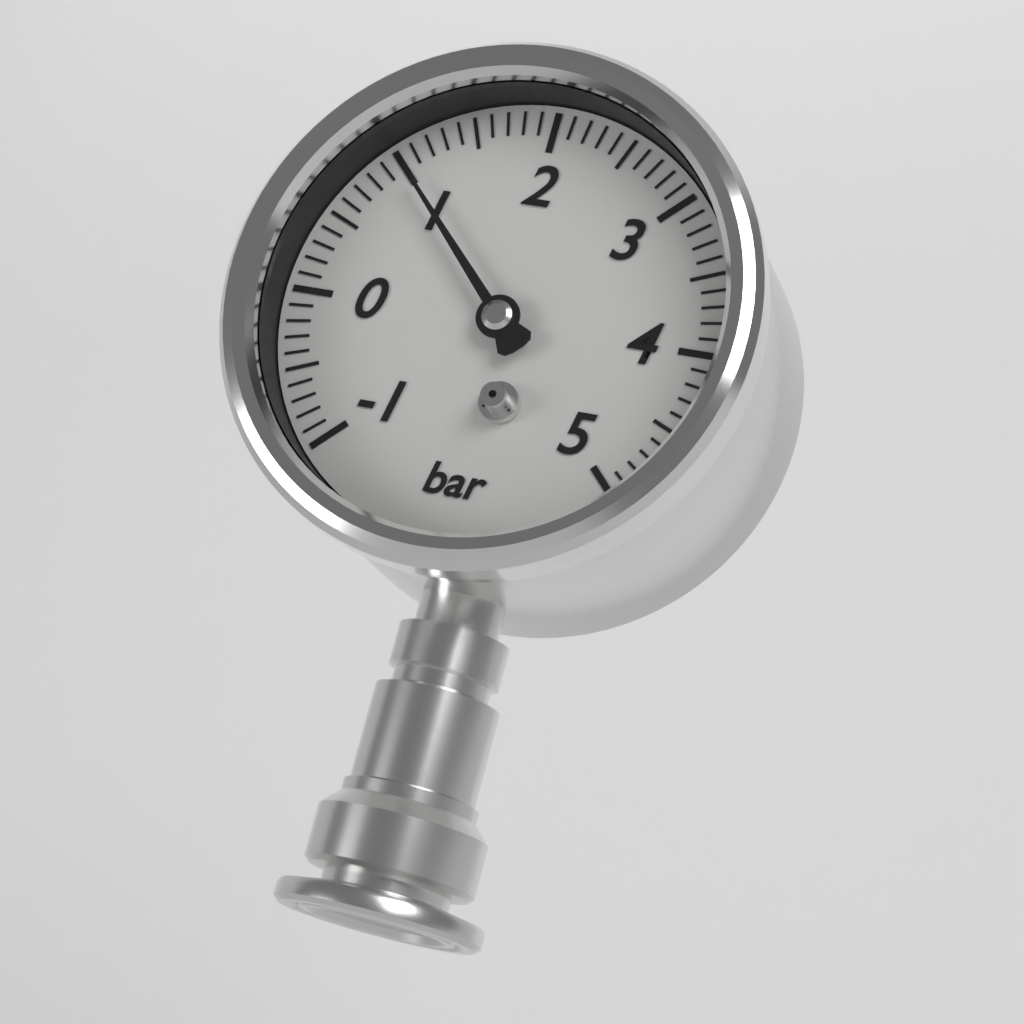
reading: 1.0 bar
